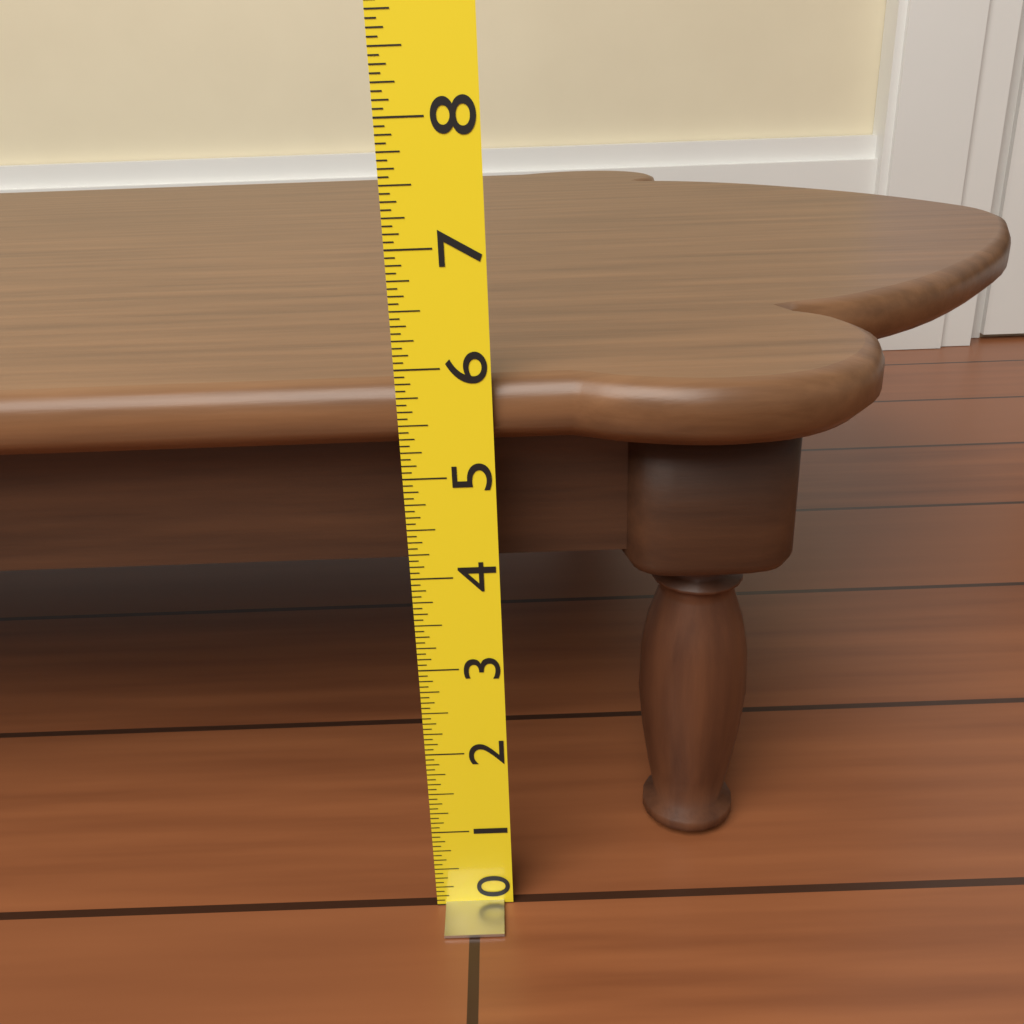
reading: 5.8750 (no unit)
